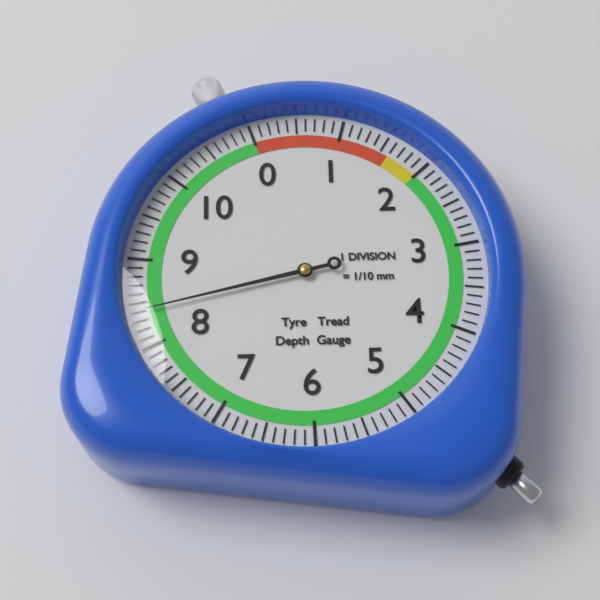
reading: 8.4 mm
